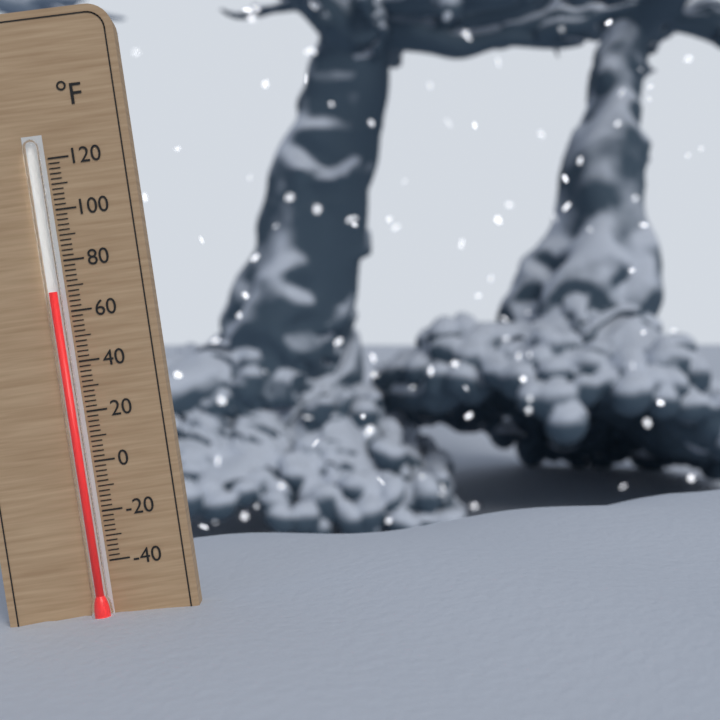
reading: 68 °F
